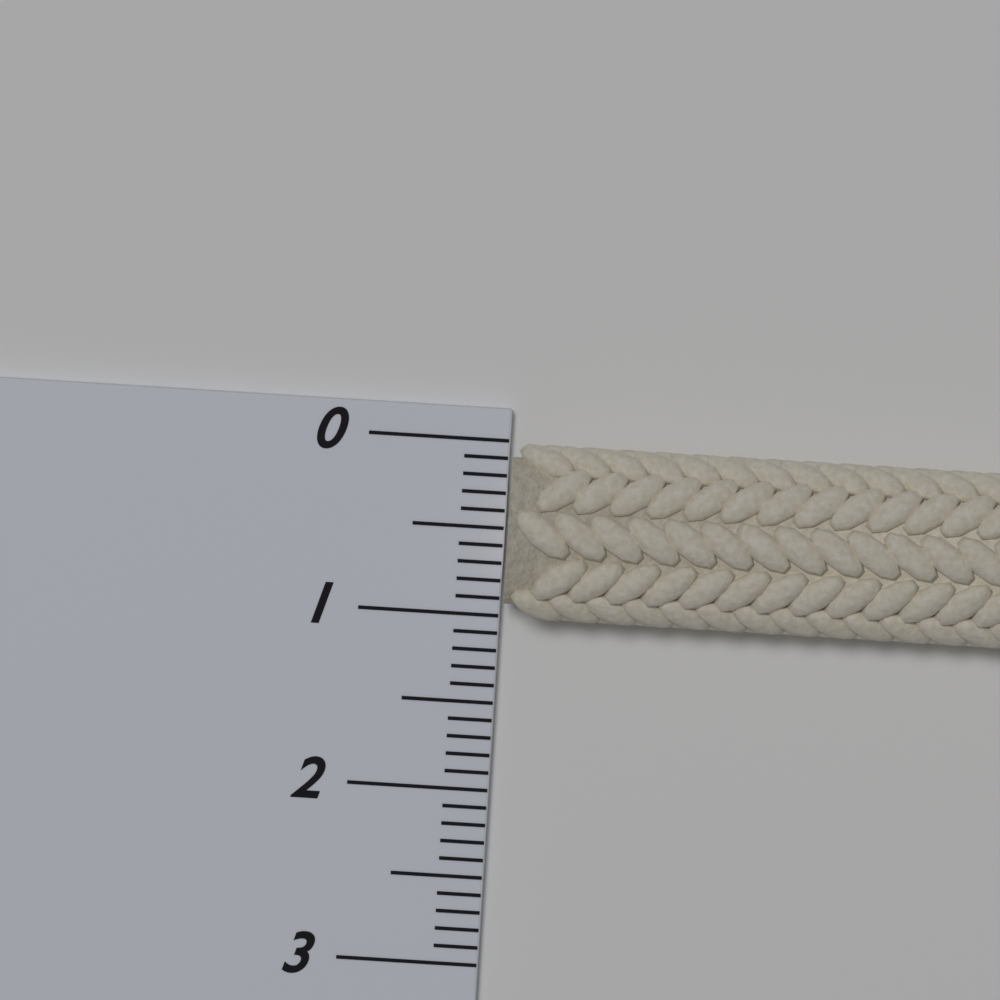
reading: 1.0 (no unit)
